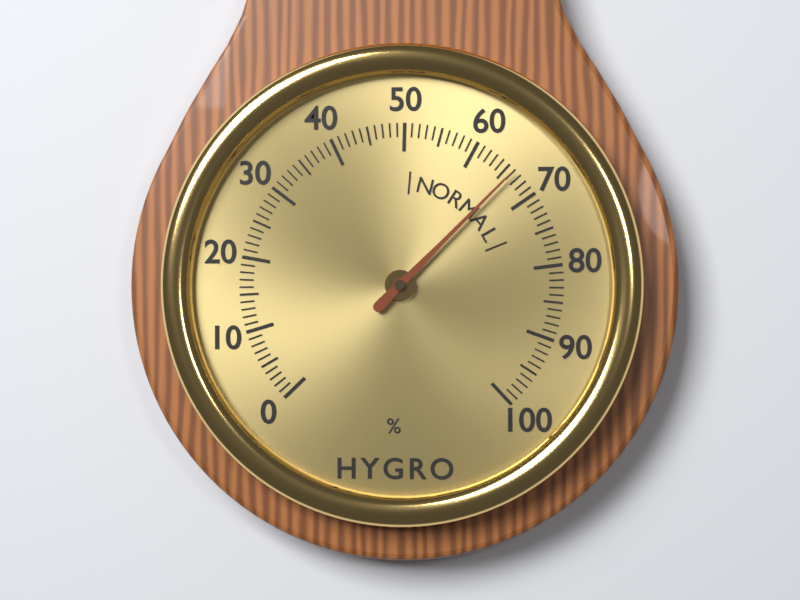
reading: 66 %
